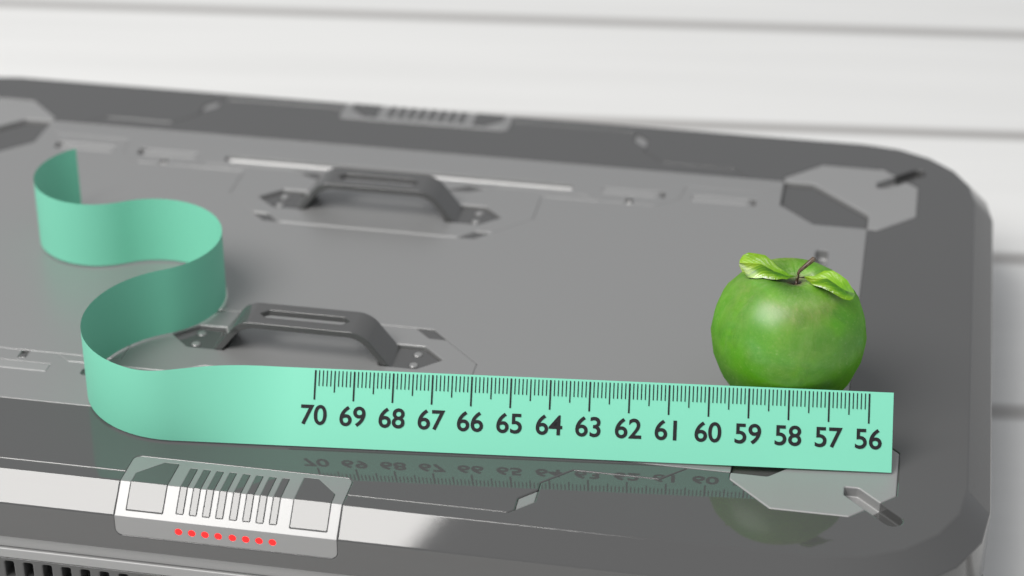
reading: 60.0 (no unit)
